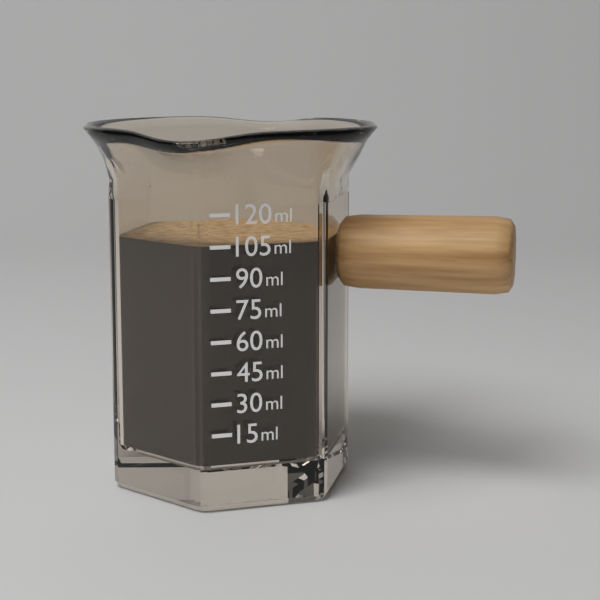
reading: 105 ml
